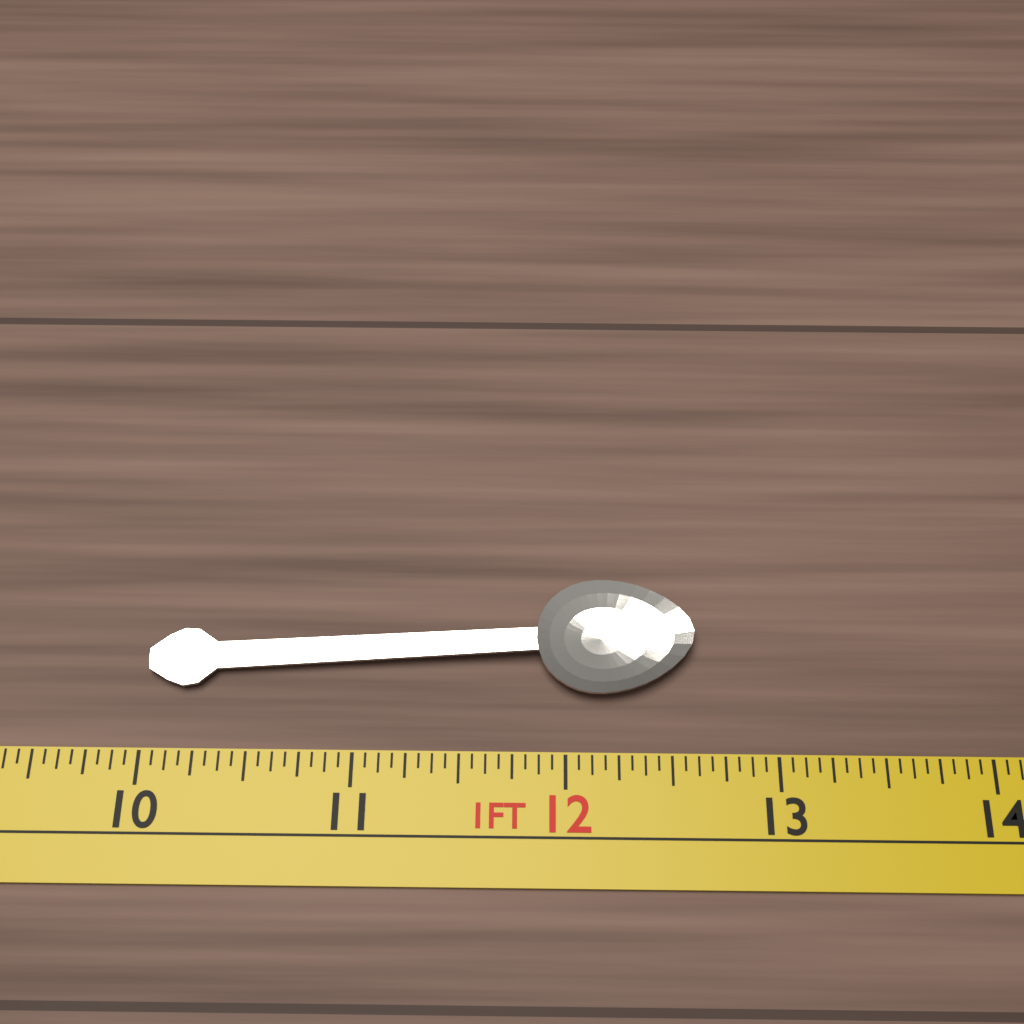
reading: 12.6250 in
